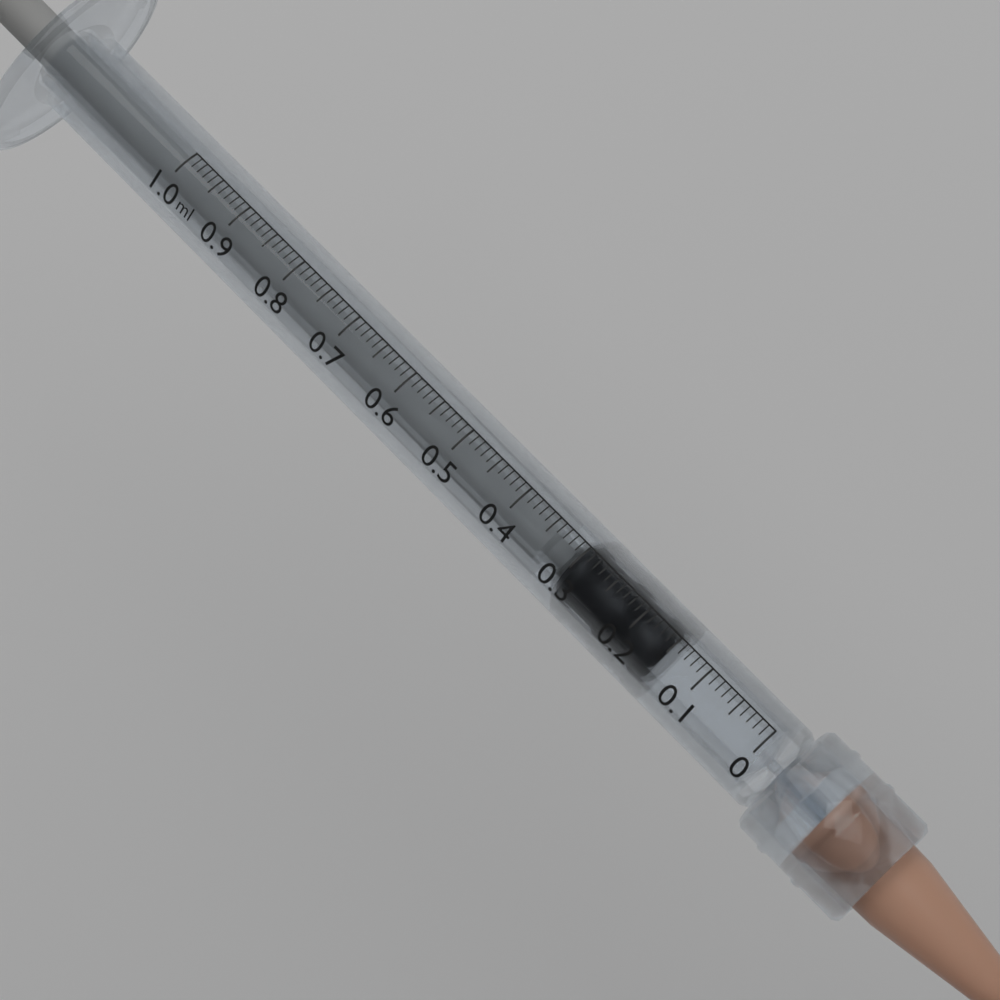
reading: 0.15 ml
